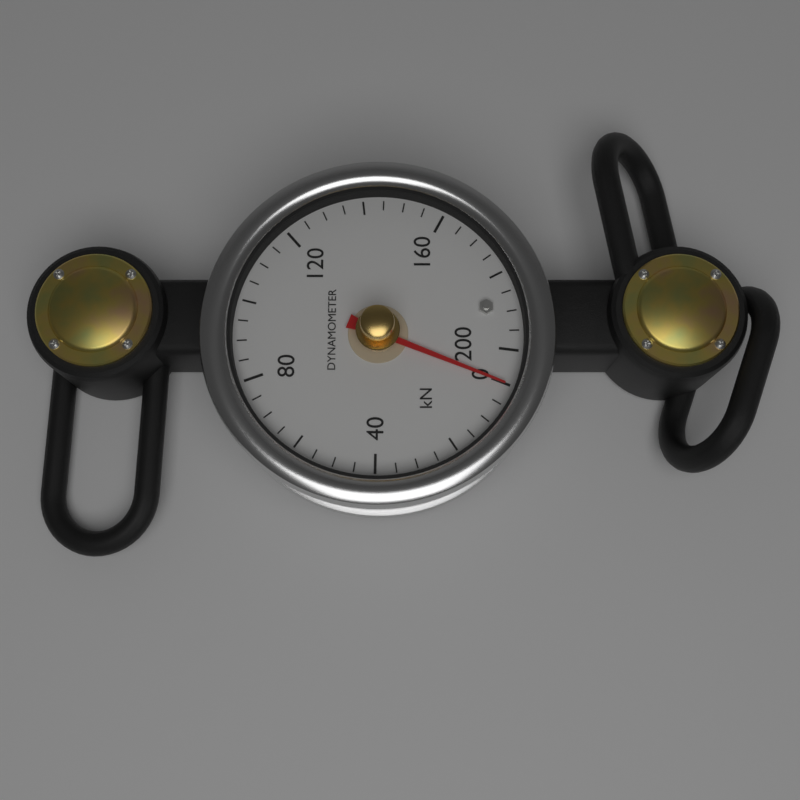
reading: 0 kN
